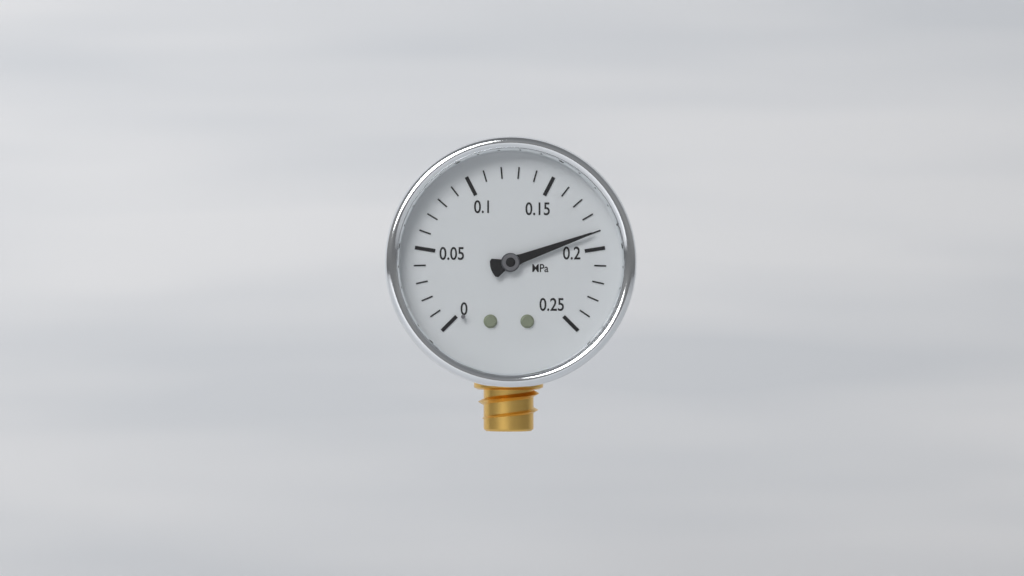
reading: 0.19 MPa
